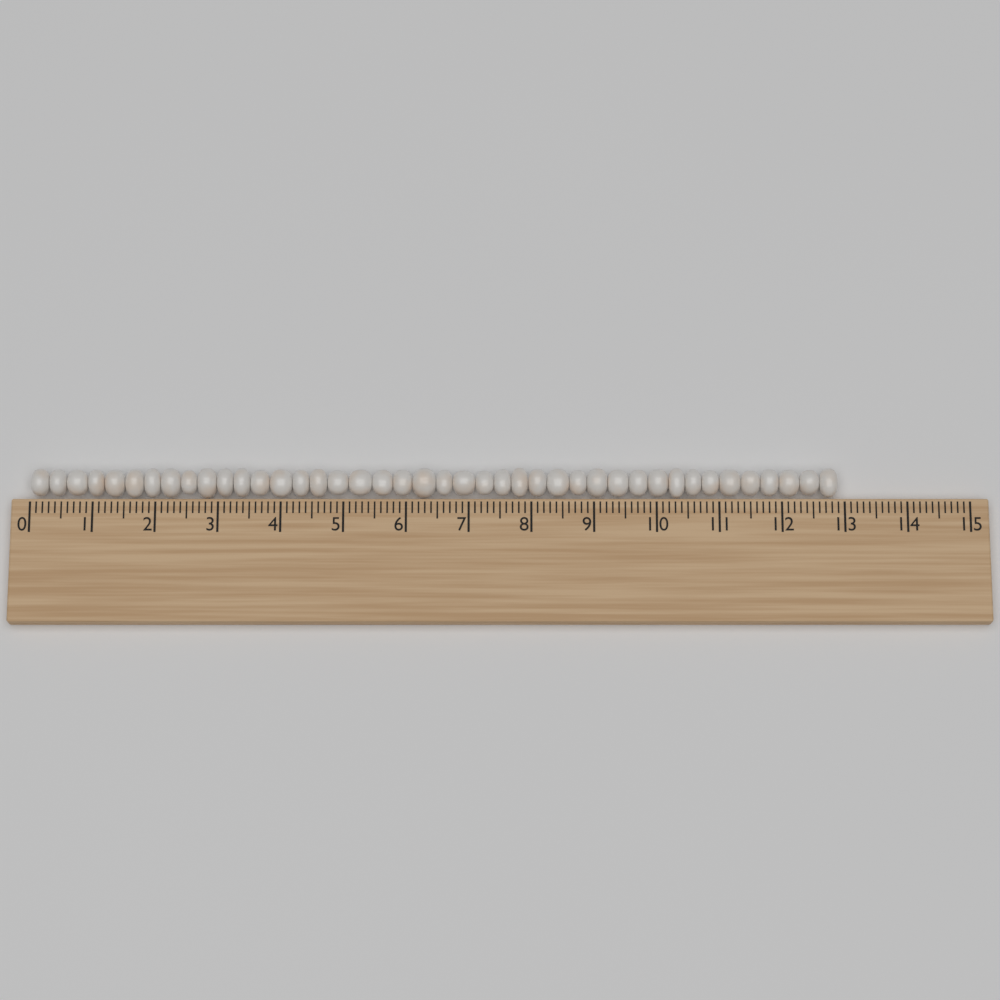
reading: 12.9 (no unit)
